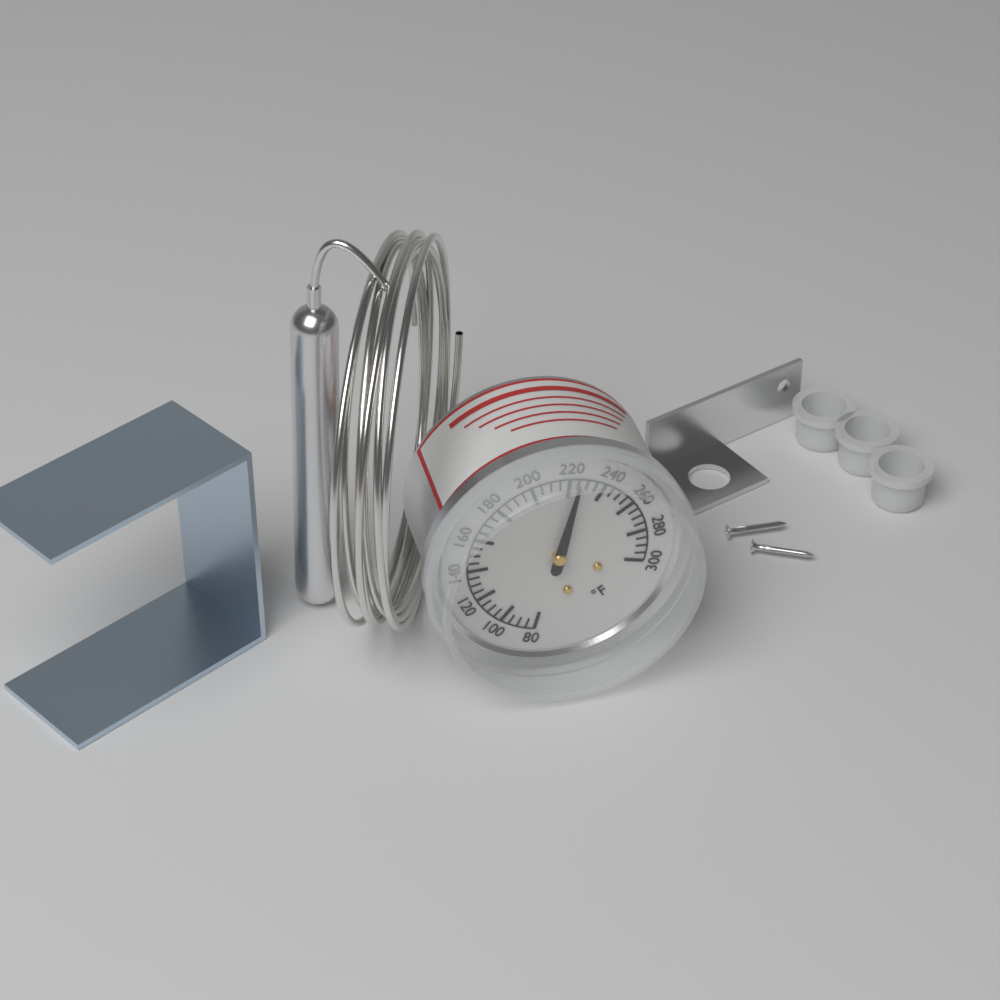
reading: 225 °F
